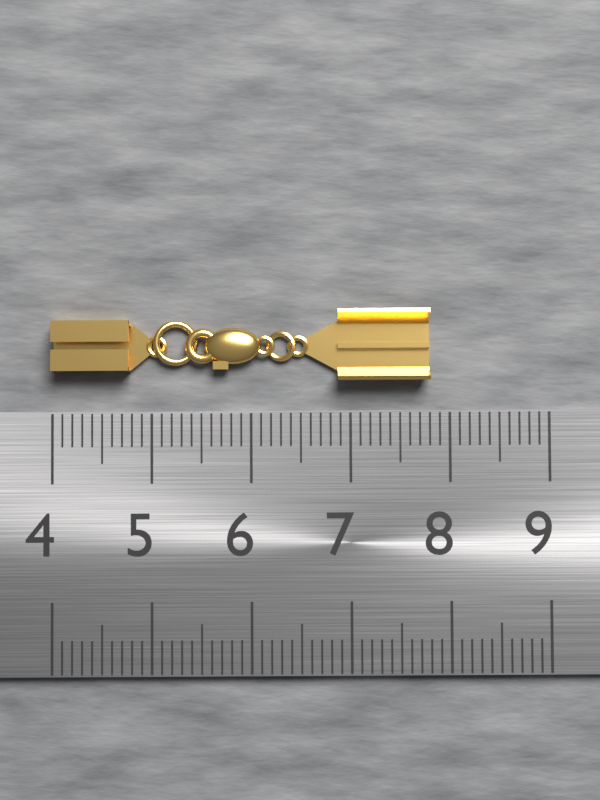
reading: 7.8 (no unit)
